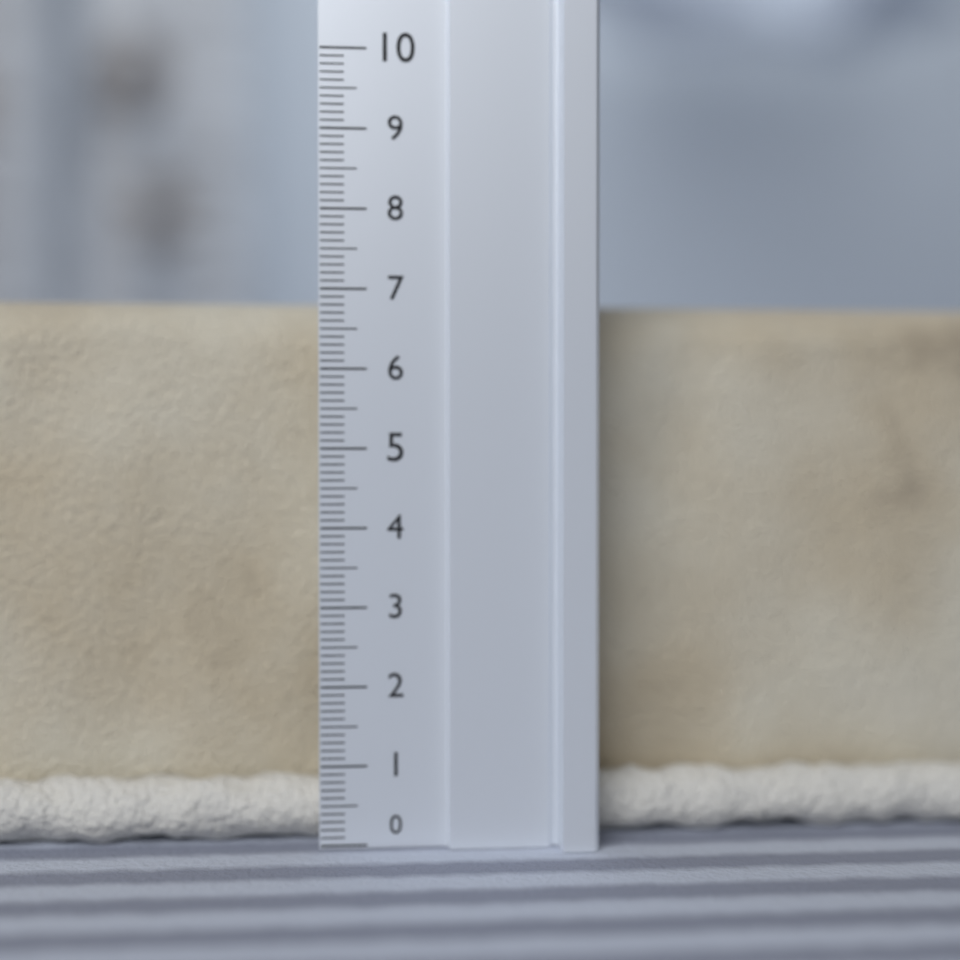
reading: 7.0 (no unit)
